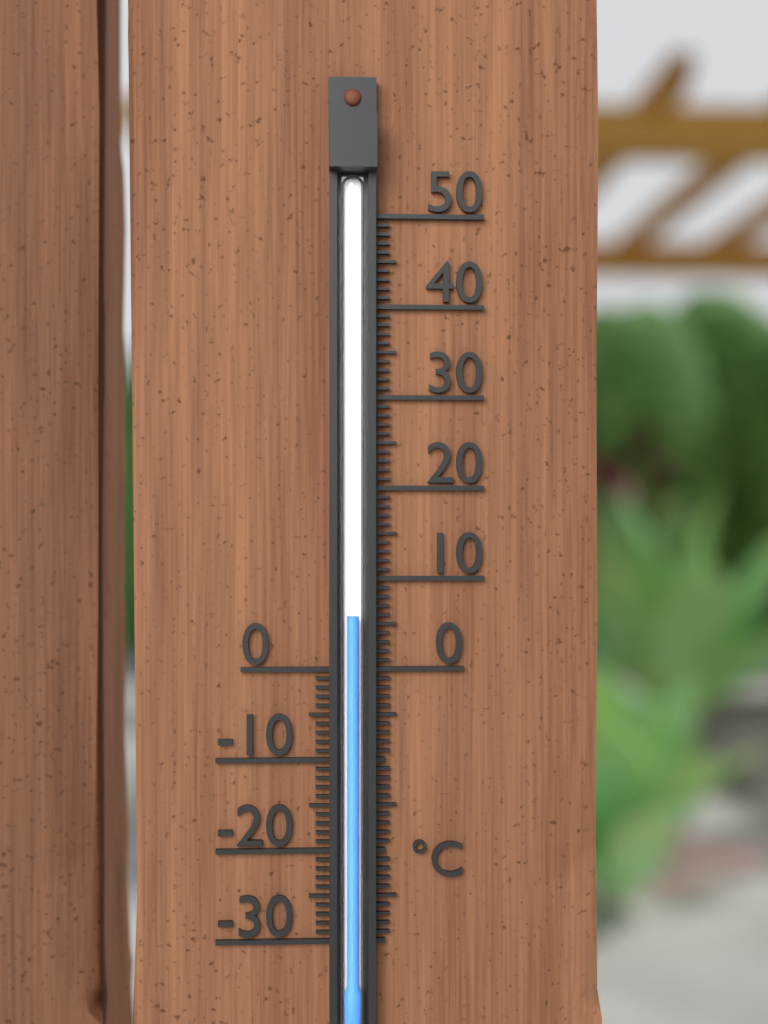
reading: 6 °C
